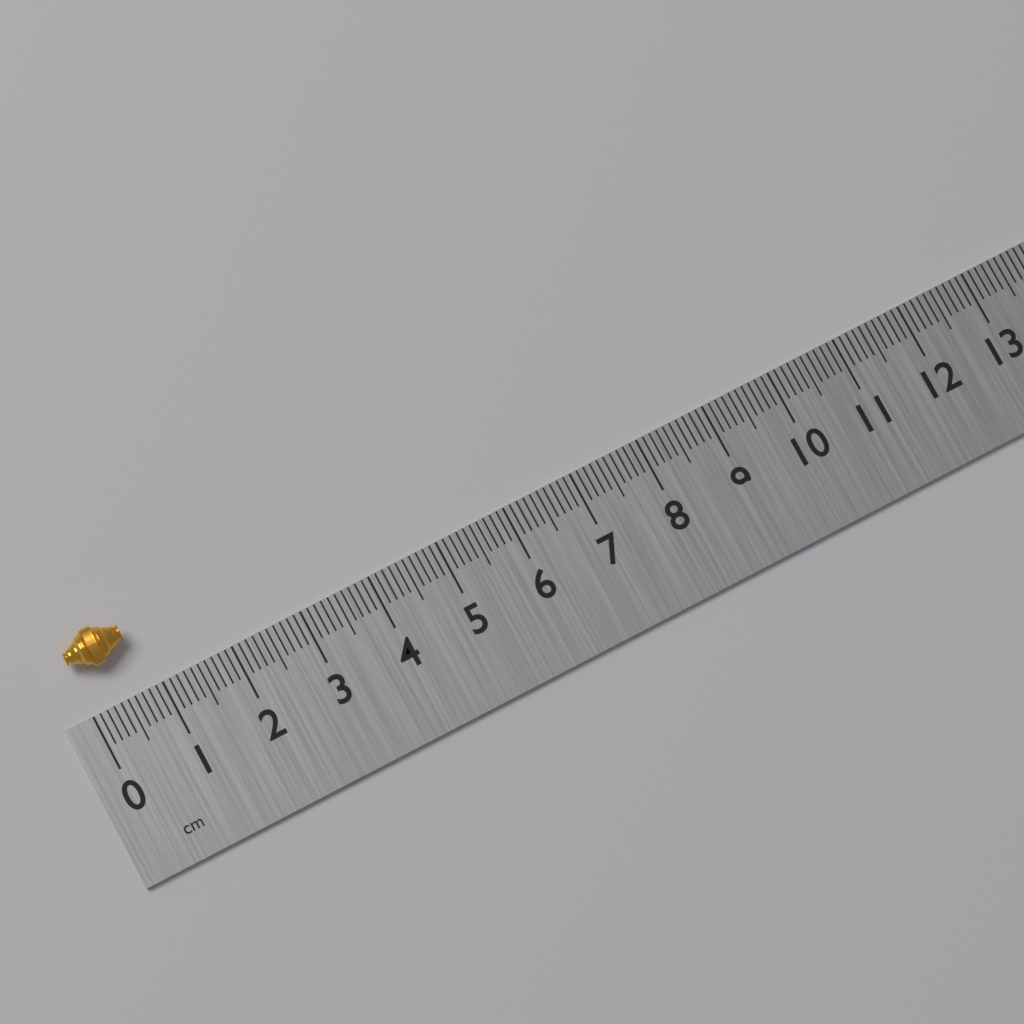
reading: 0.8 cm
